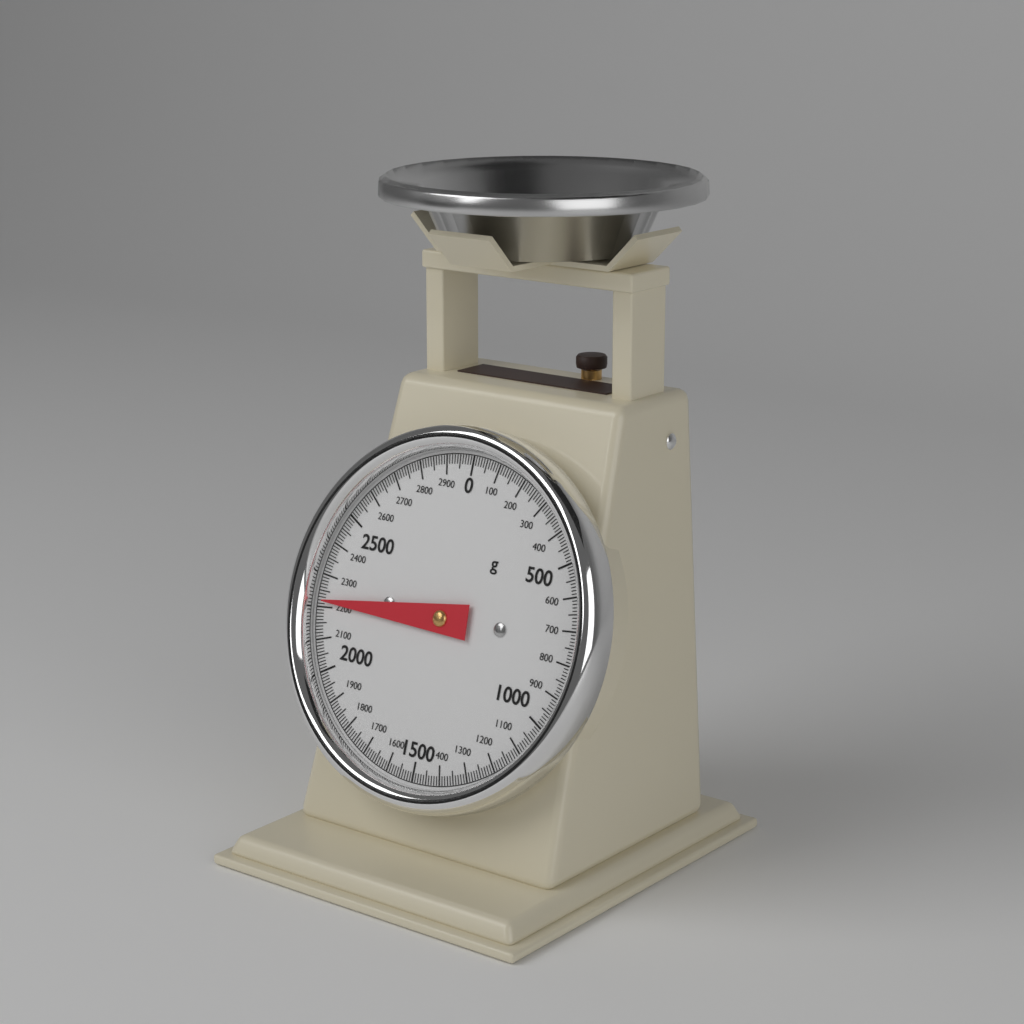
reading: 2220 g
